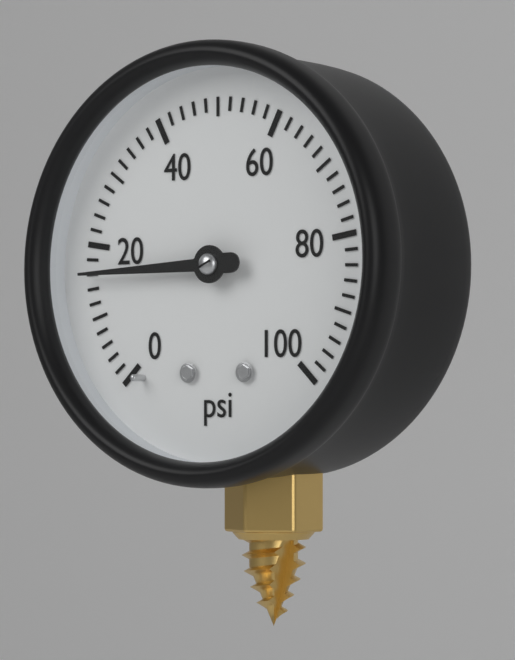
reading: 16 psi
